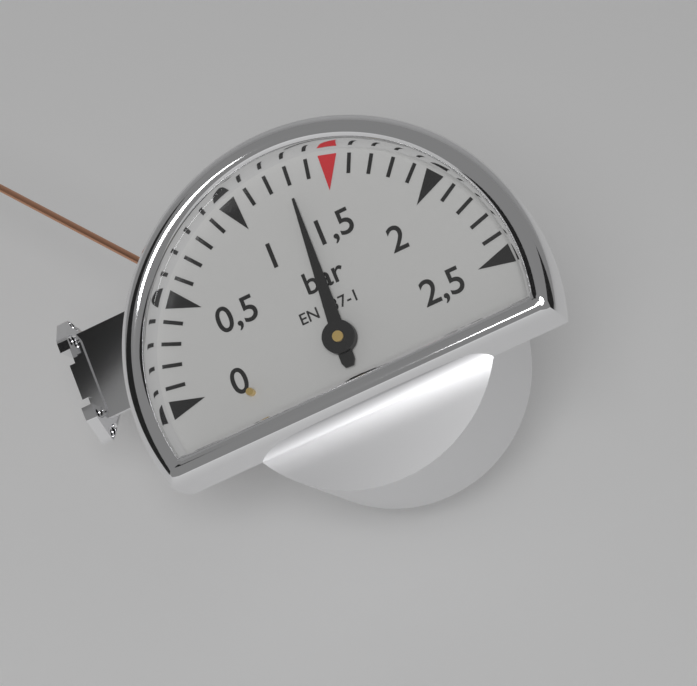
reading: 1.3 bar
